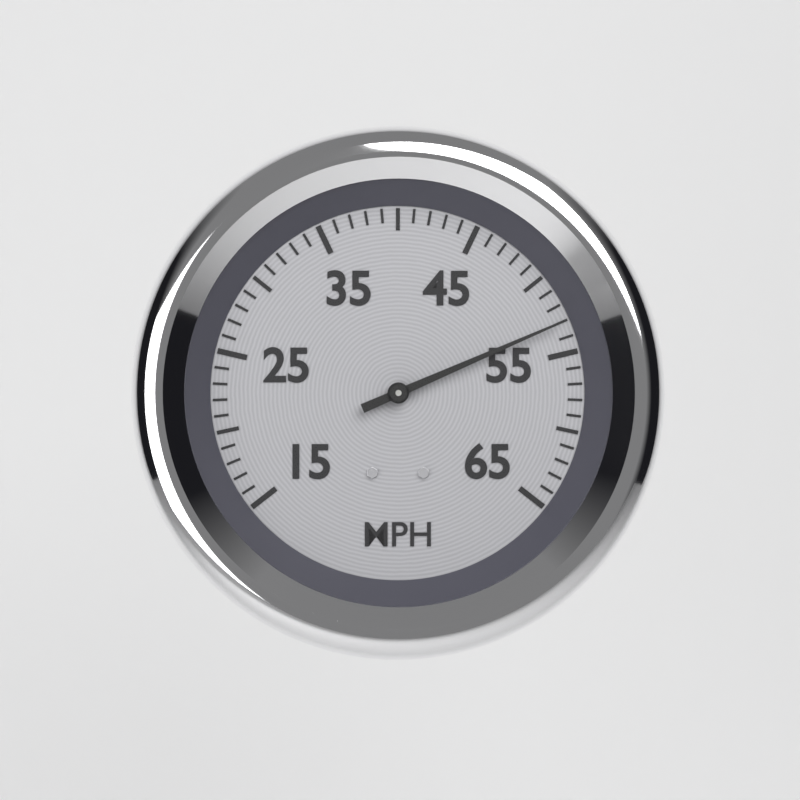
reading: 53 MPH
